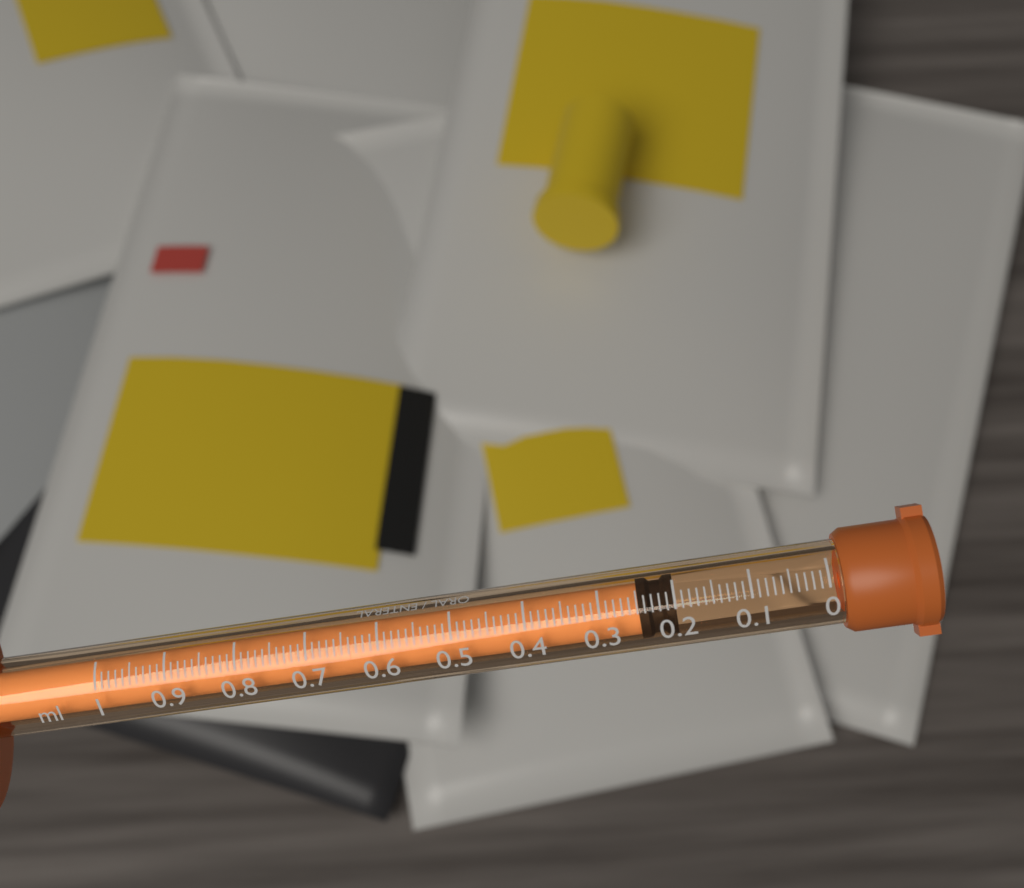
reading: 0.20 ml
